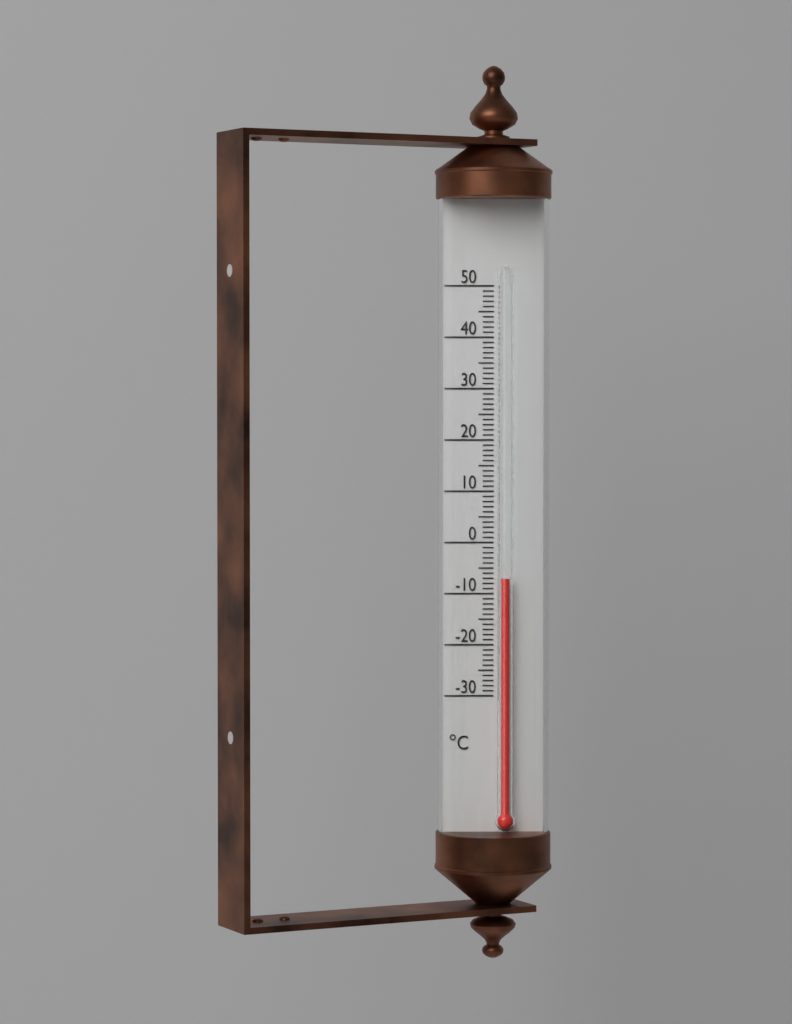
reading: -7 °C
